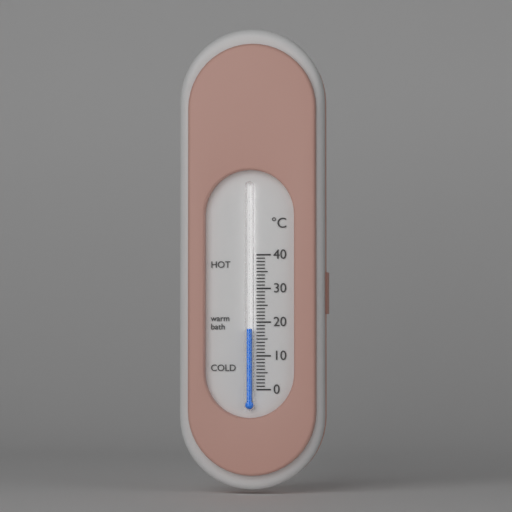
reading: 18 °C
